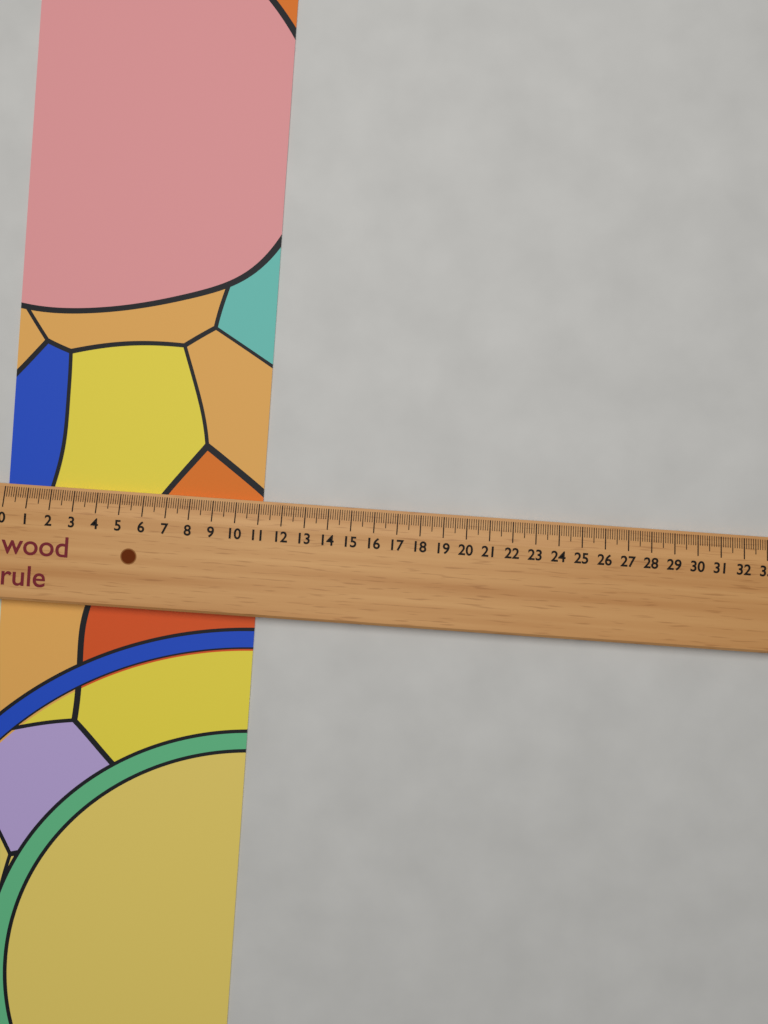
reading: 11.1 (no unit)
